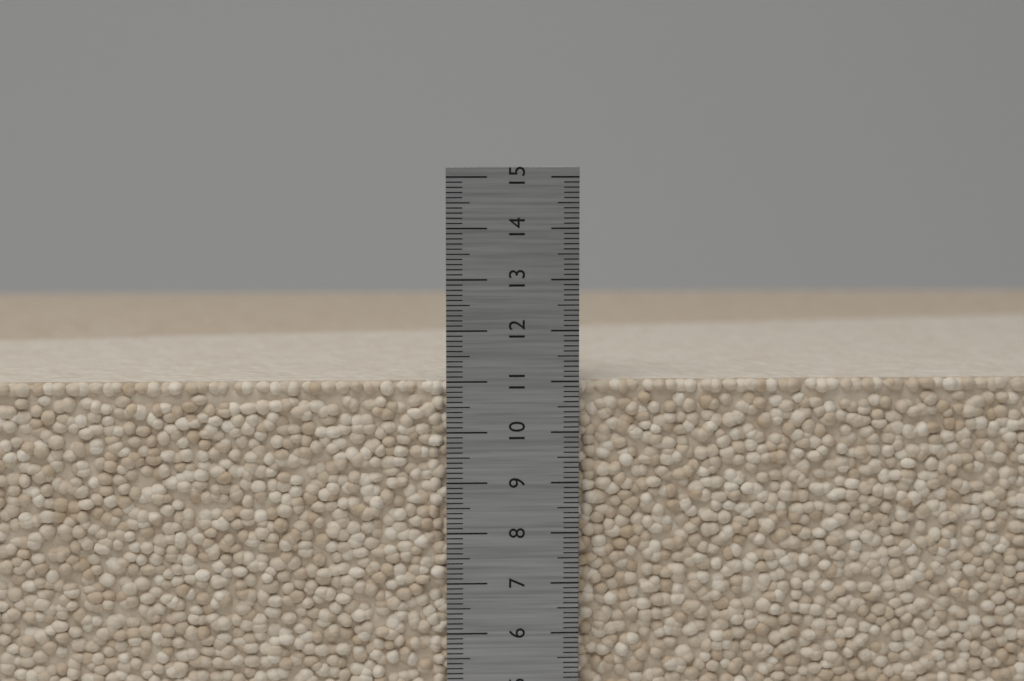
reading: 11.0 cm
